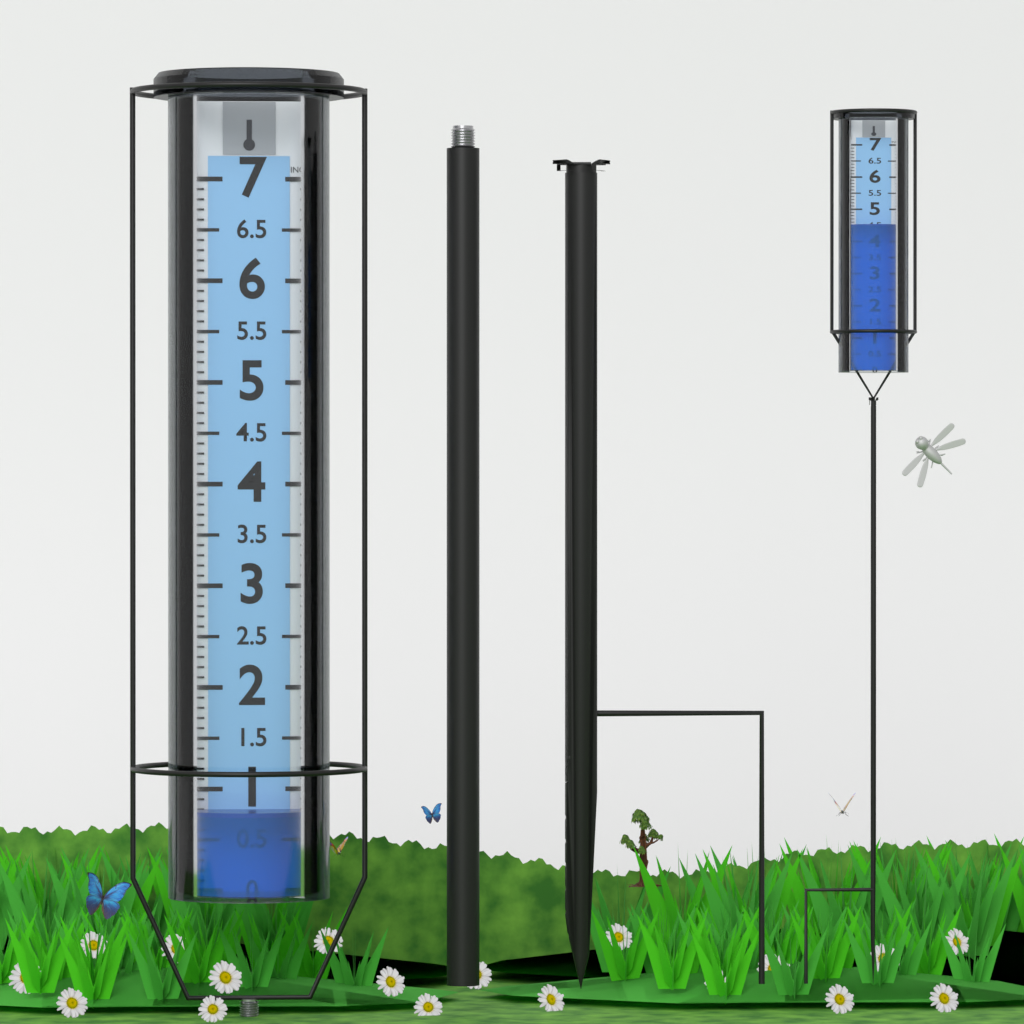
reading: 0.8 in
